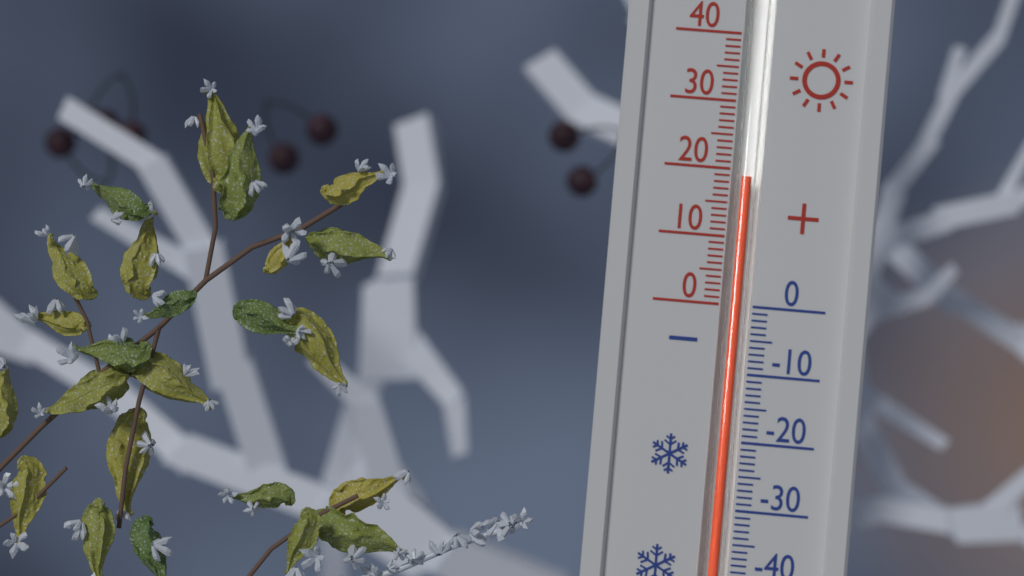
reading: 19 (no unit)
